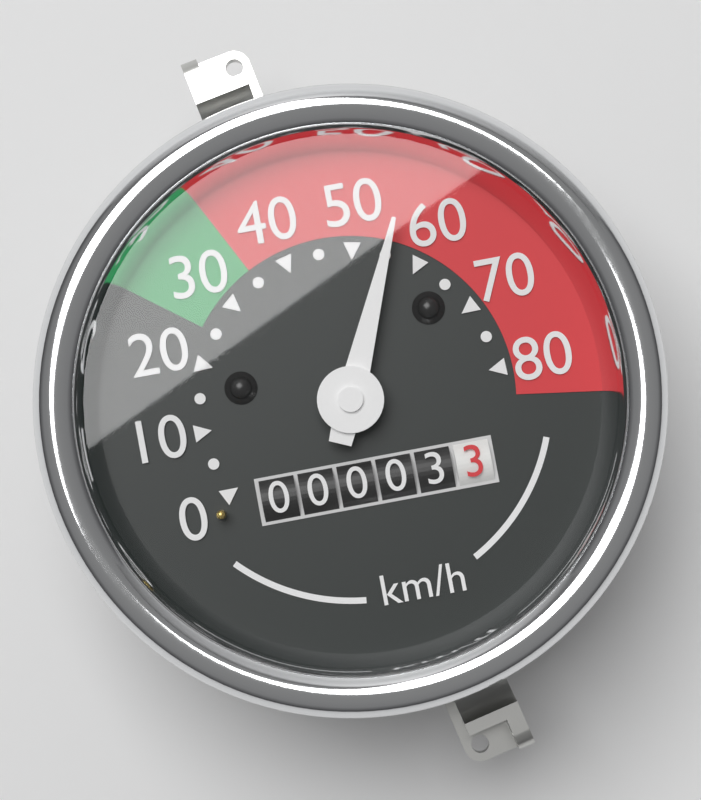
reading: 55 km/h
